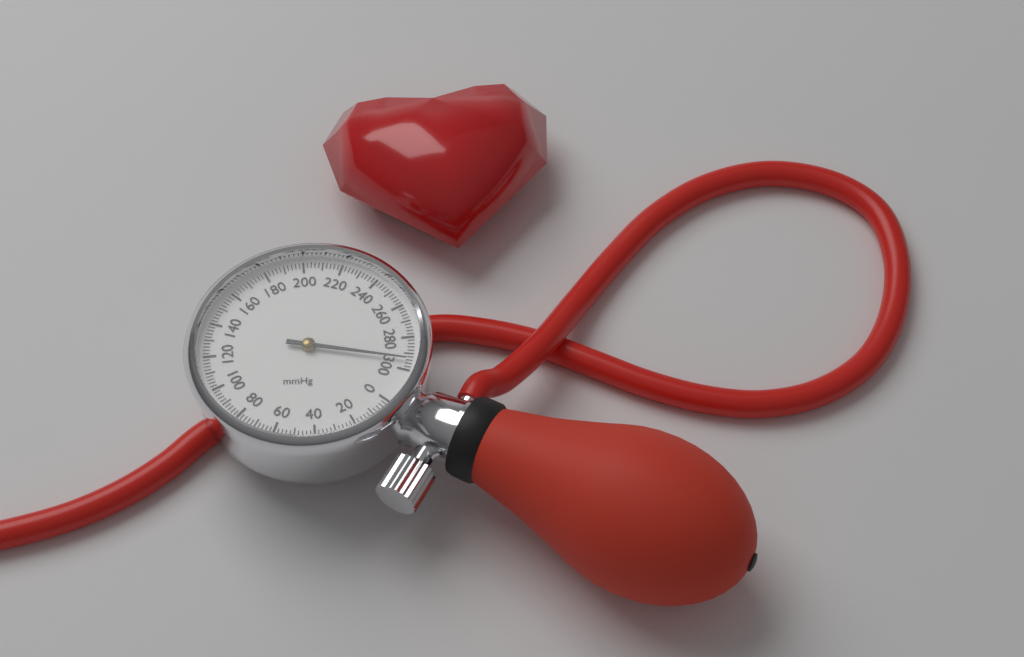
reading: 294 mmHg
